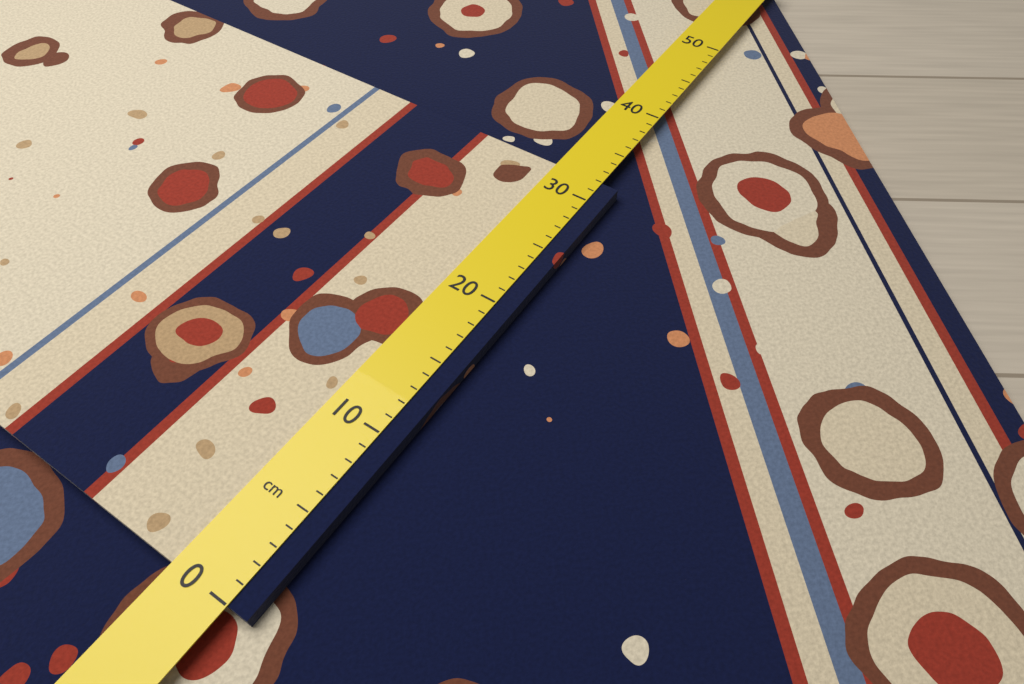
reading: 32 cm
